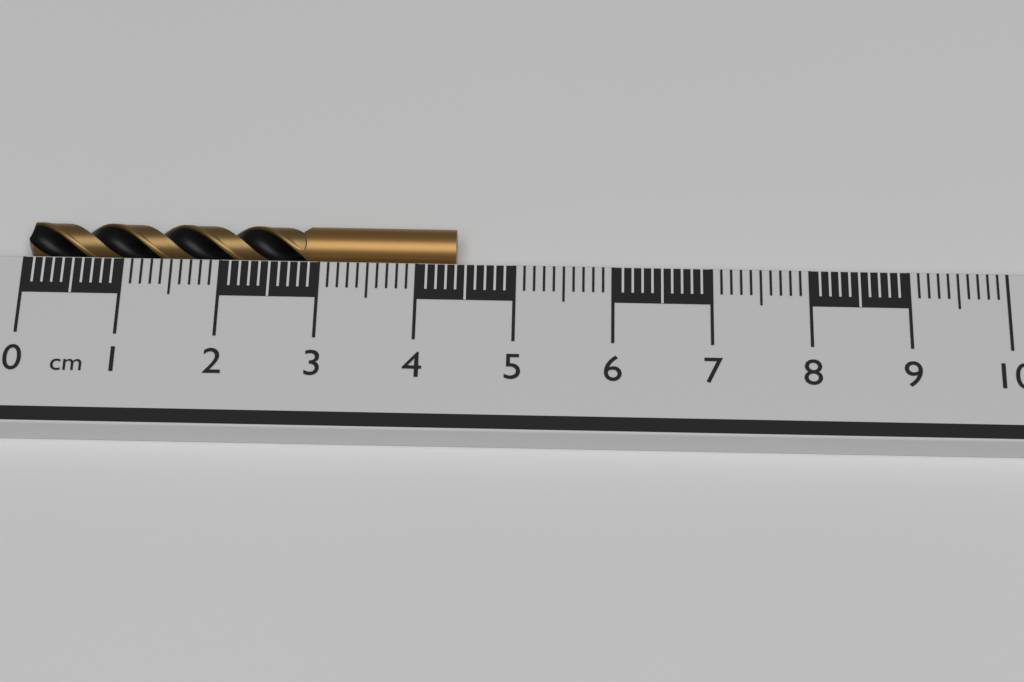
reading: 4.4 cm
